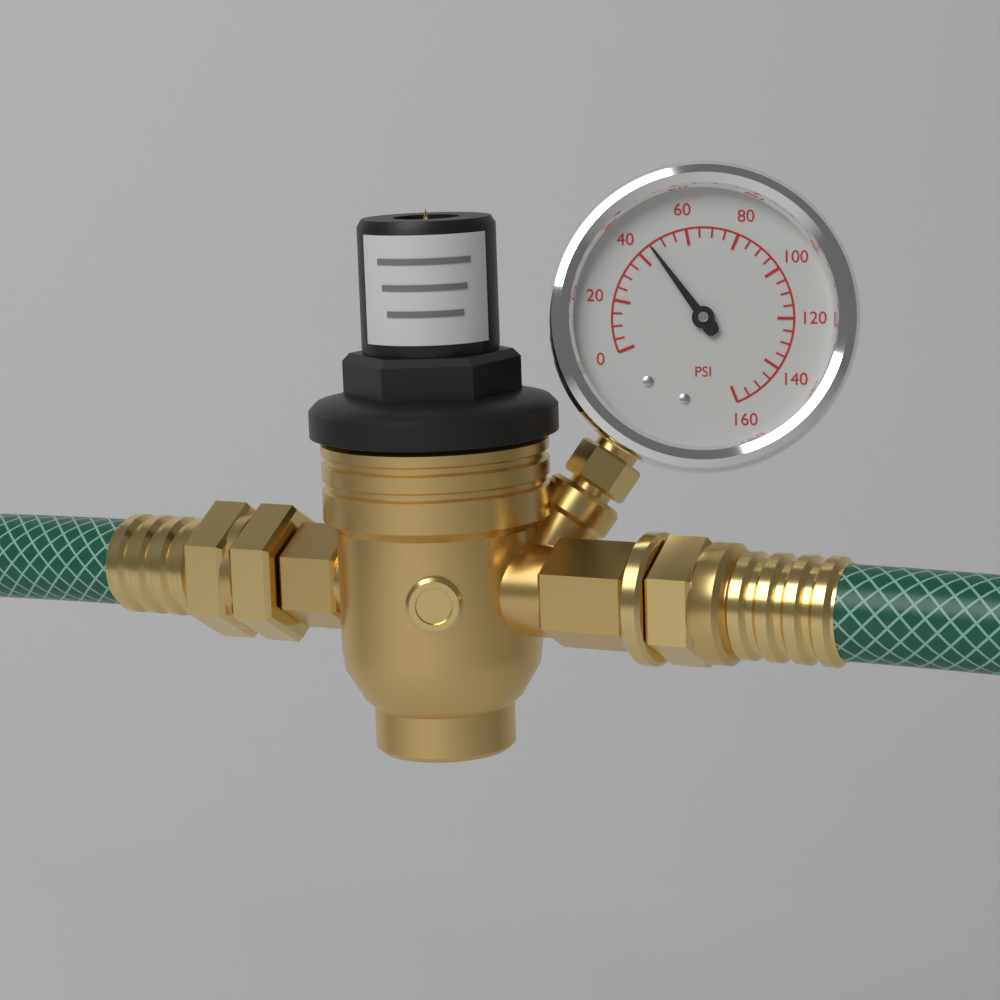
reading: 45 psi
